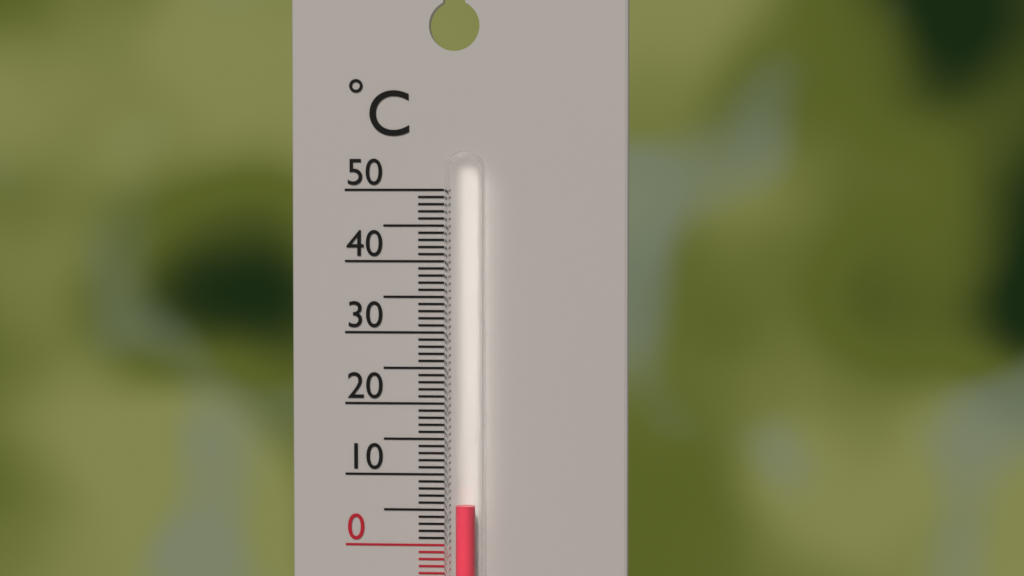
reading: 6 °C
